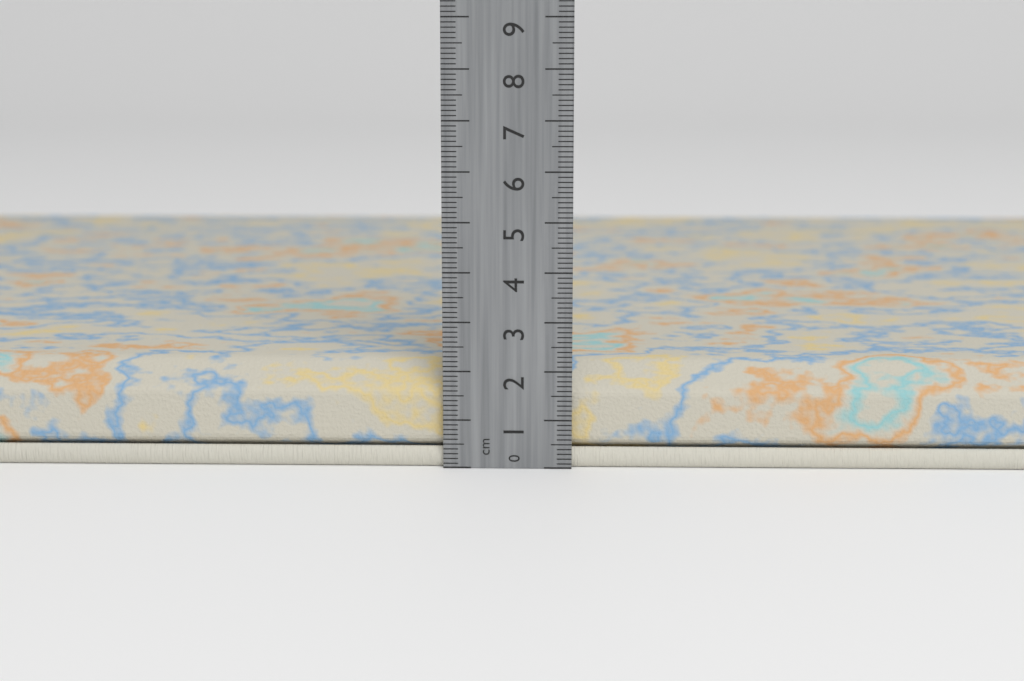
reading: 2.1 cm
